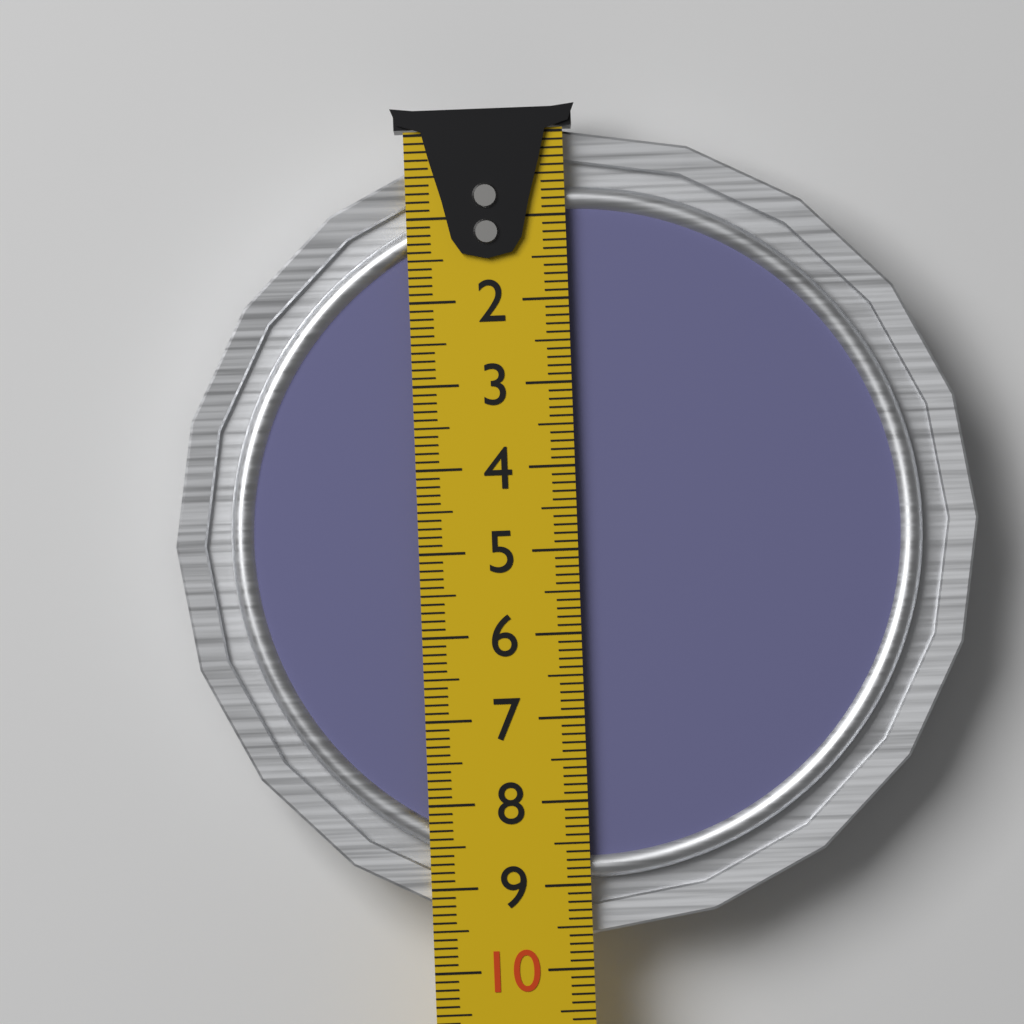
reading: 9.6 cm
